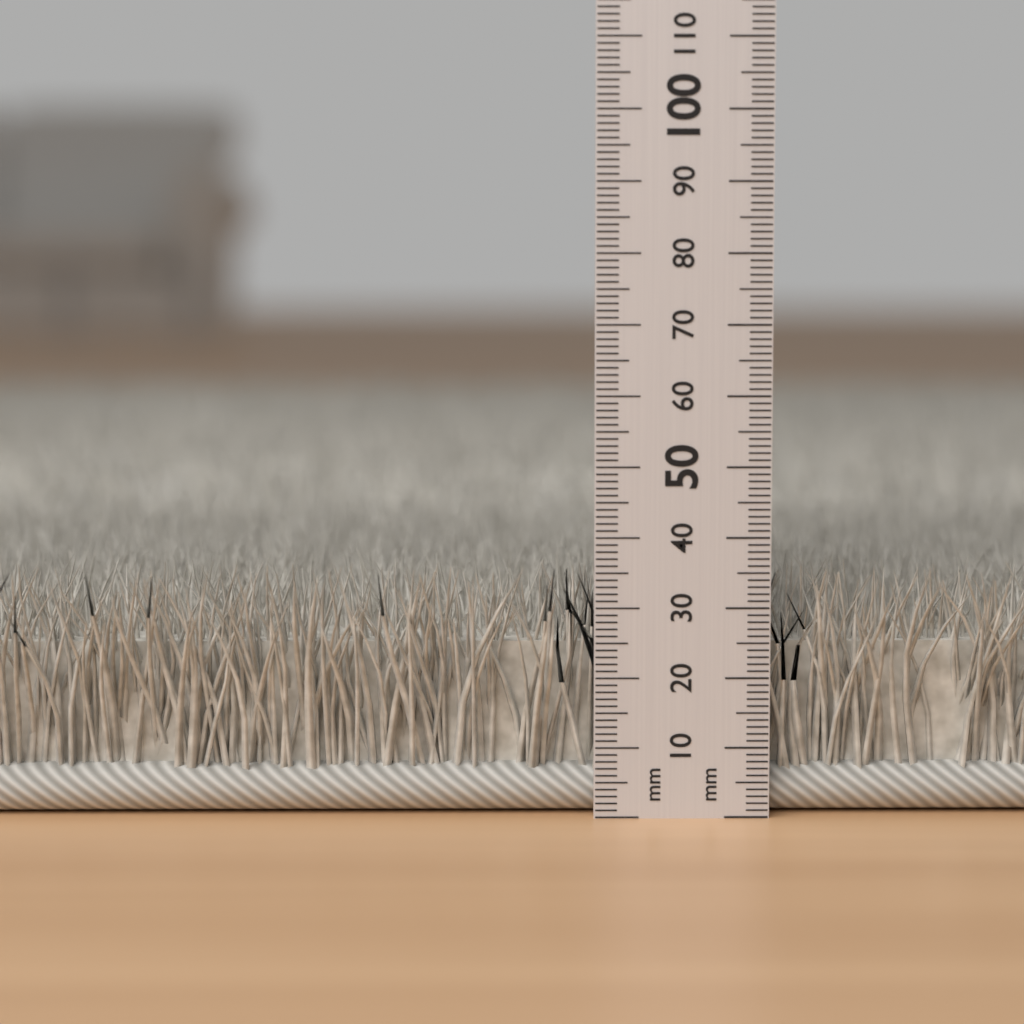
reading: 36 mm
